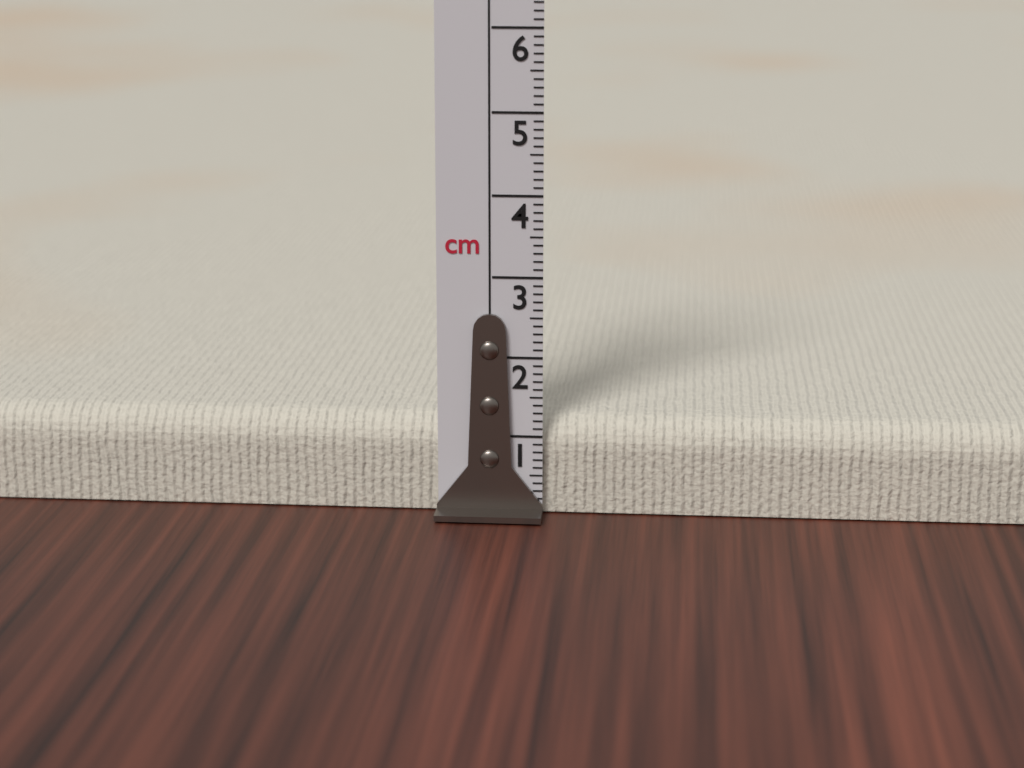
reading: 1.2 cm
